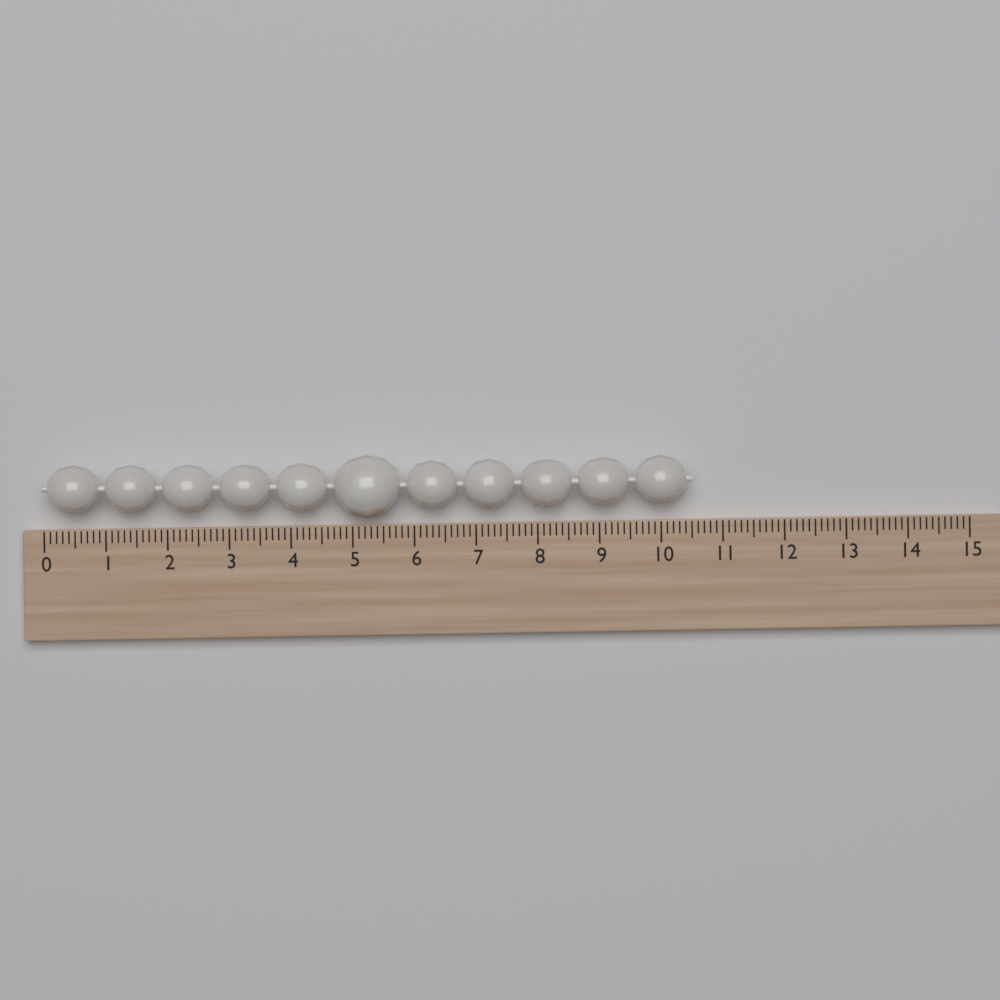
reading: 10.5 (no unit)
